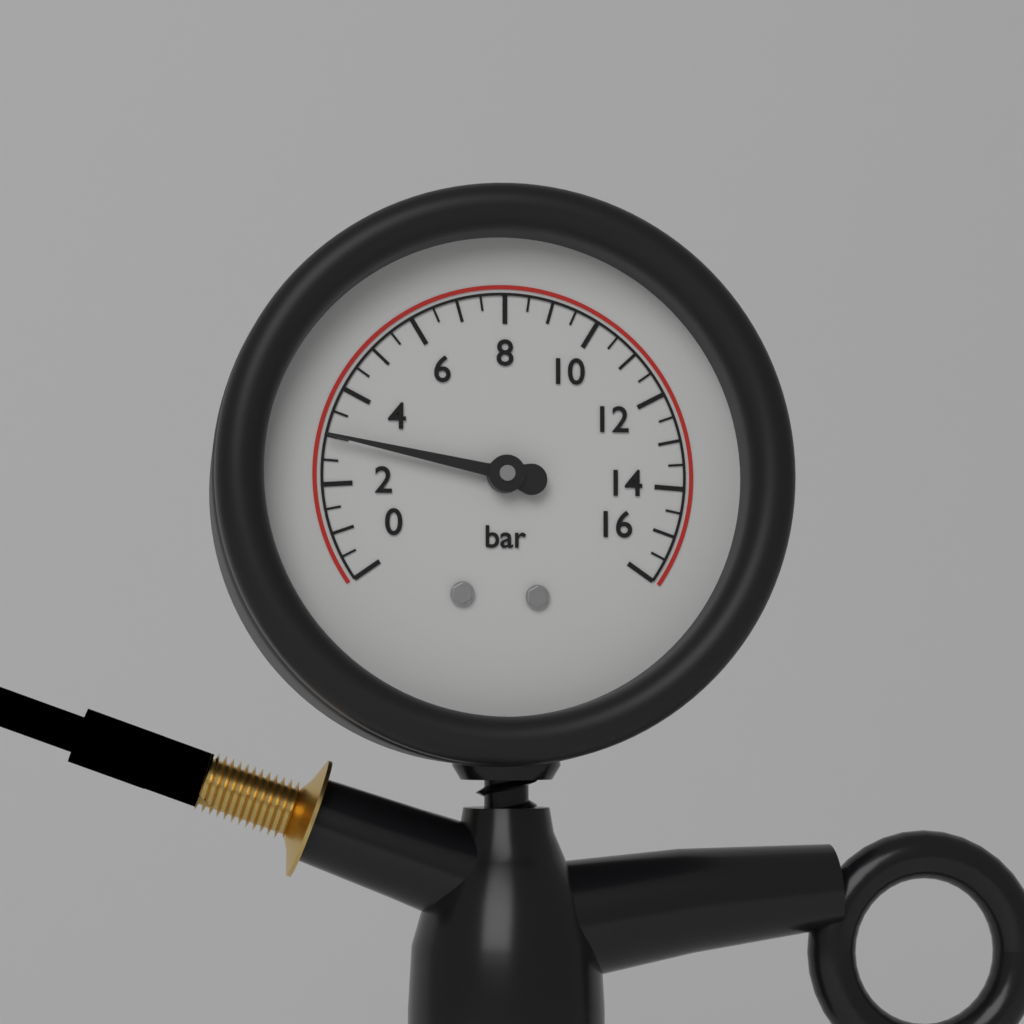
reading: 3.0 bar
